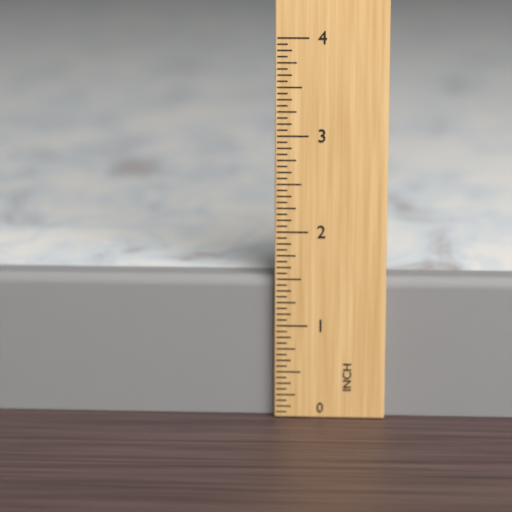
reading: 1.5000 in
